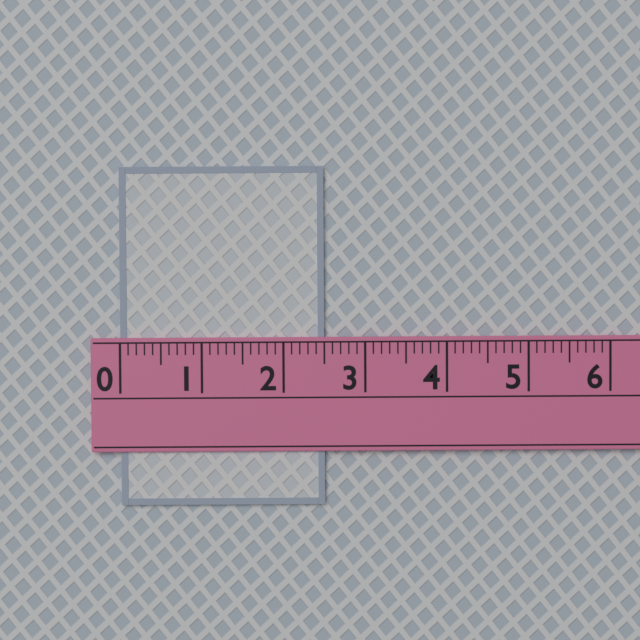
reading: 2.5 (no unit)
